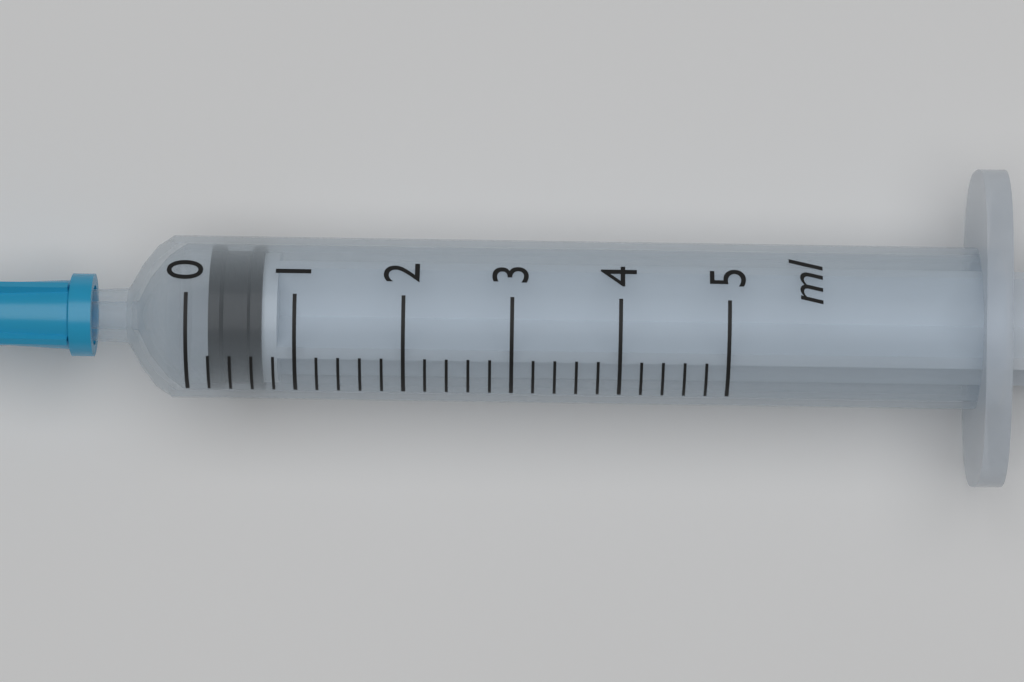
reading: 0.2 ml
